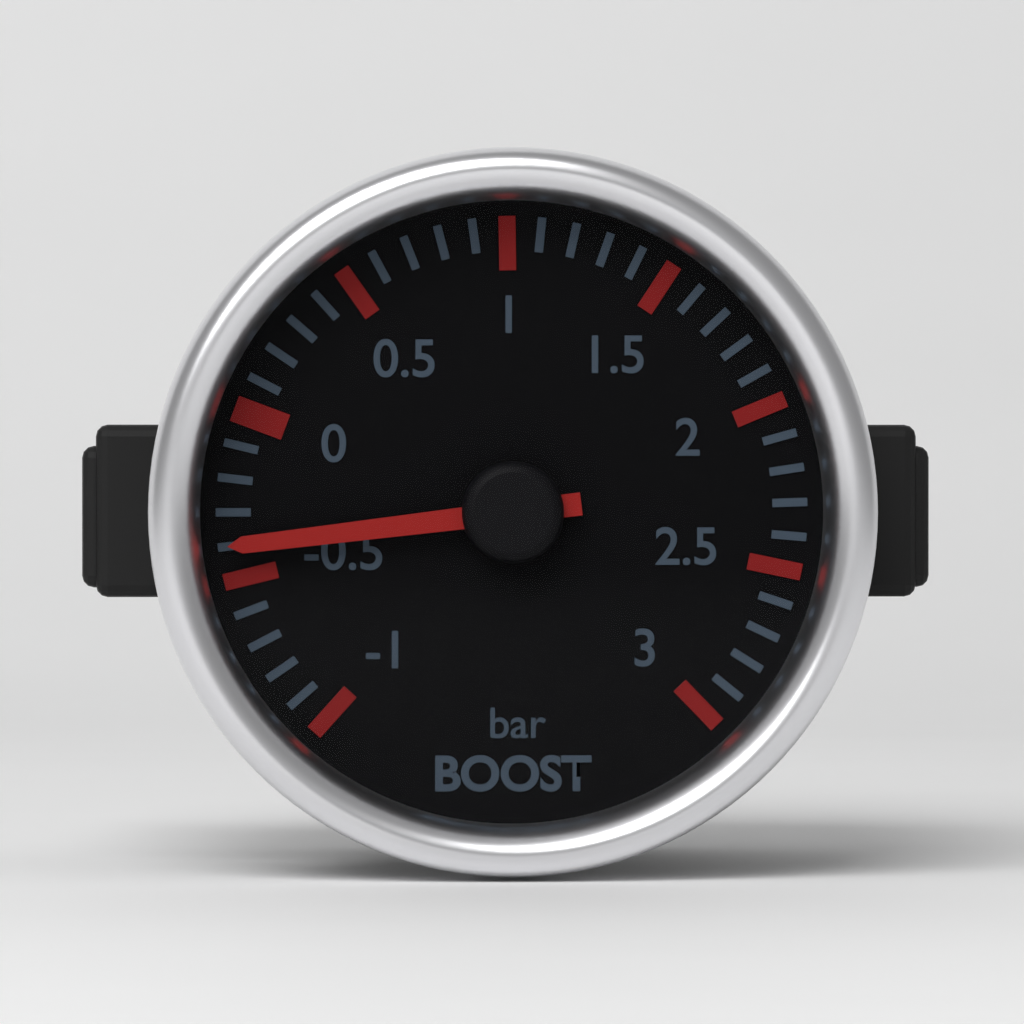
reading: -0.4 bar
